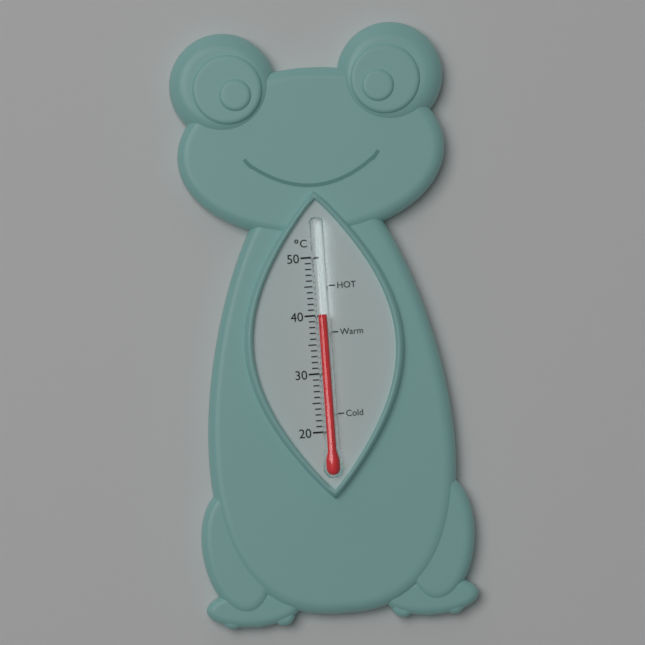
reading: 40 °C
